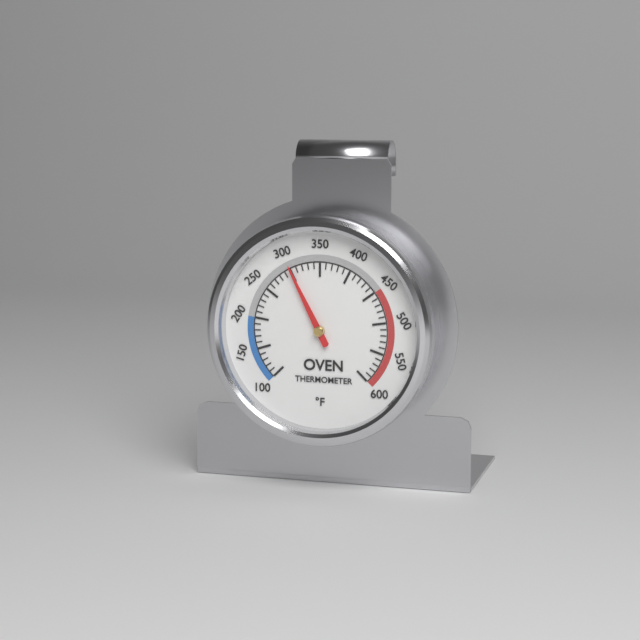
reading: 300 °F
